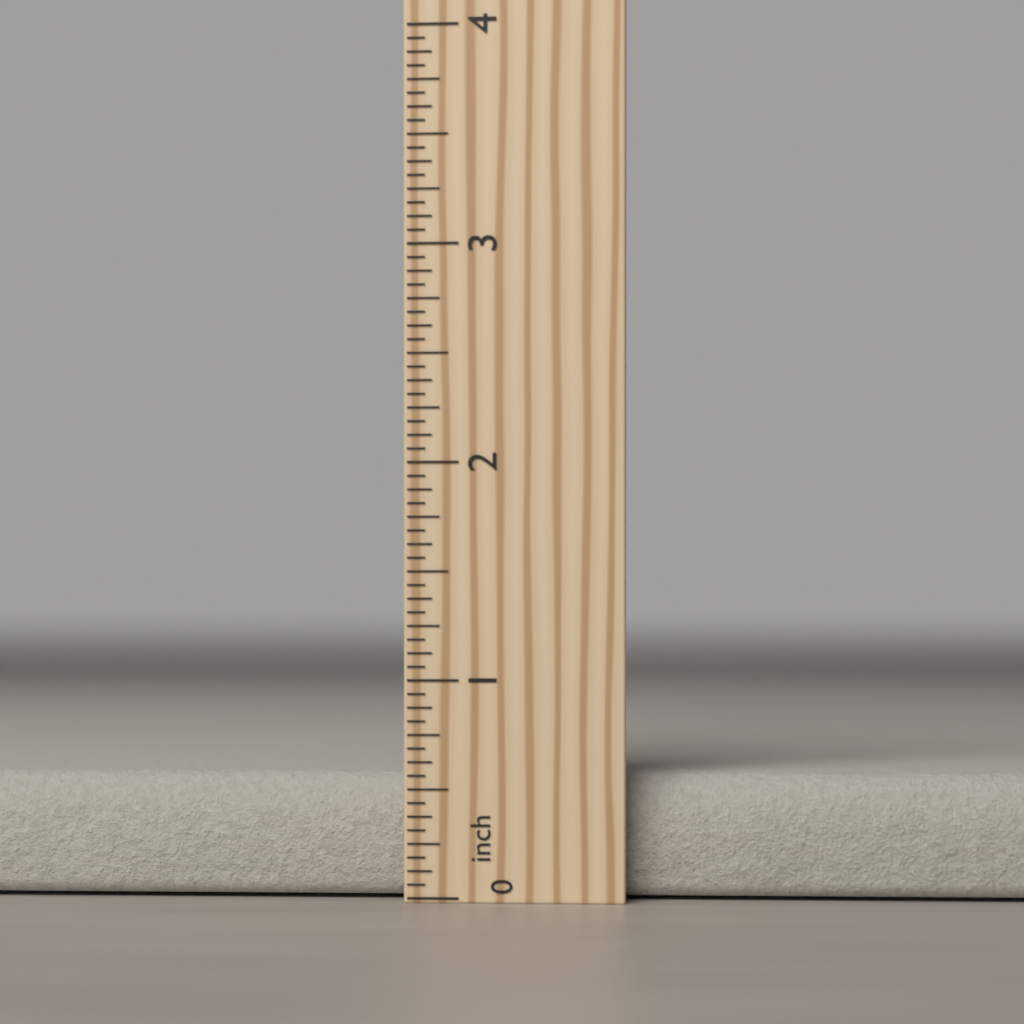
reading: 0.5625 inch
